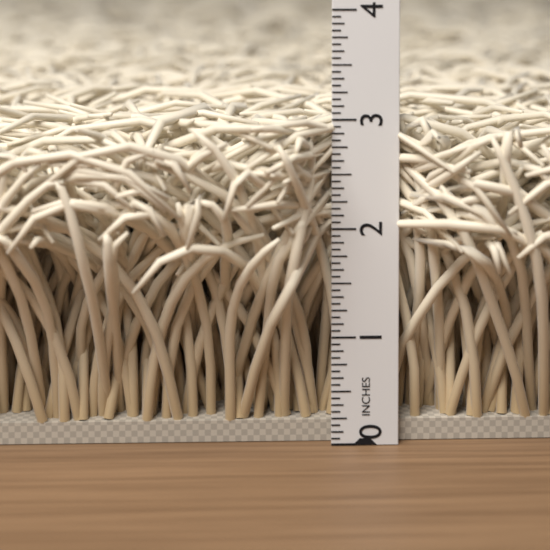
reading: 3.0625 in
